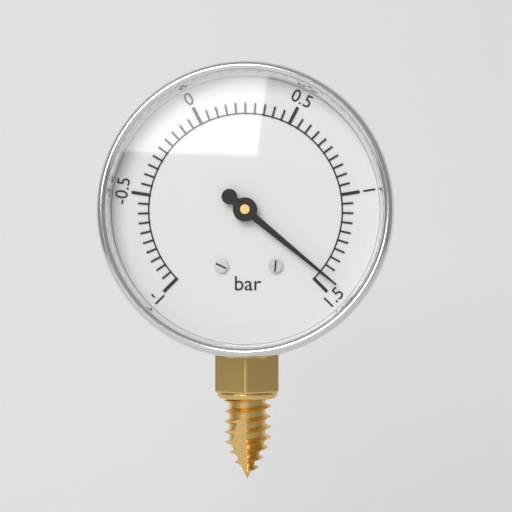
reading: 1.45 bar
